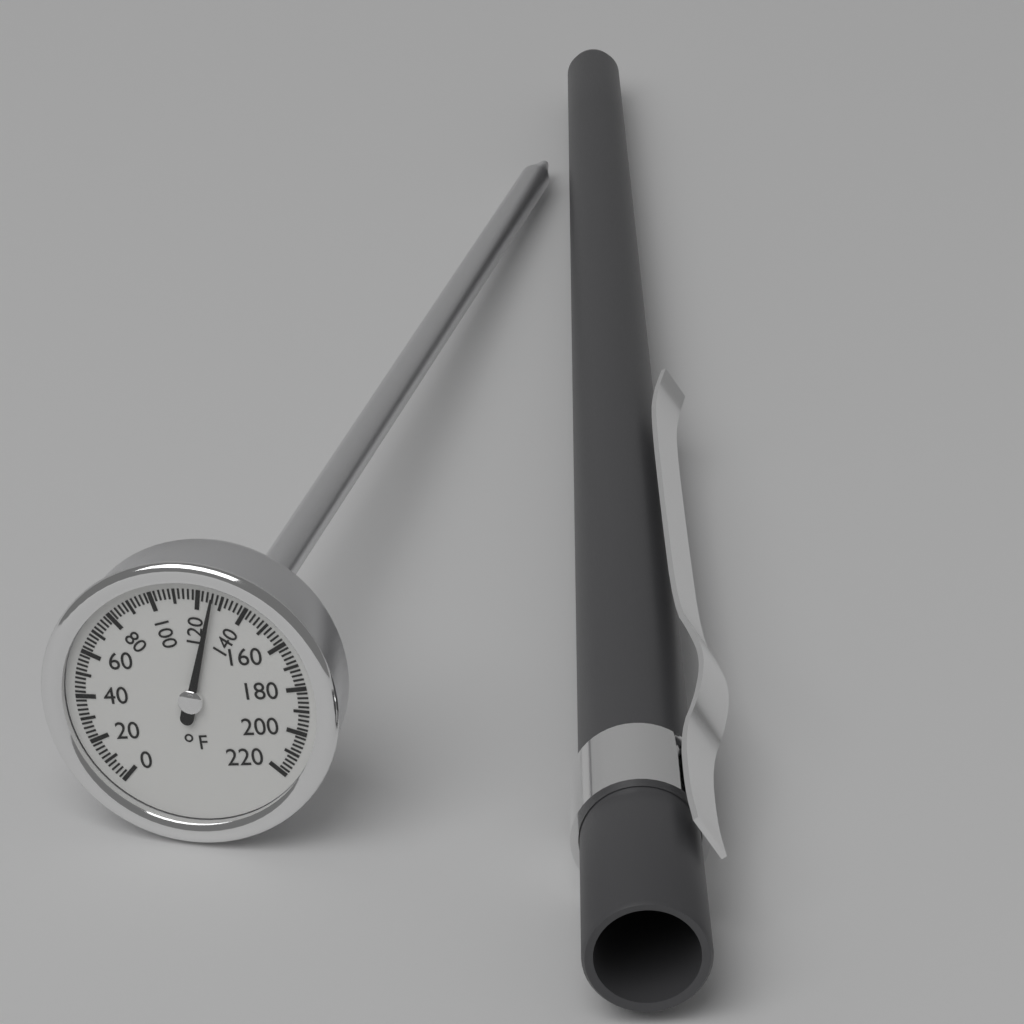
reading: 126 °F
